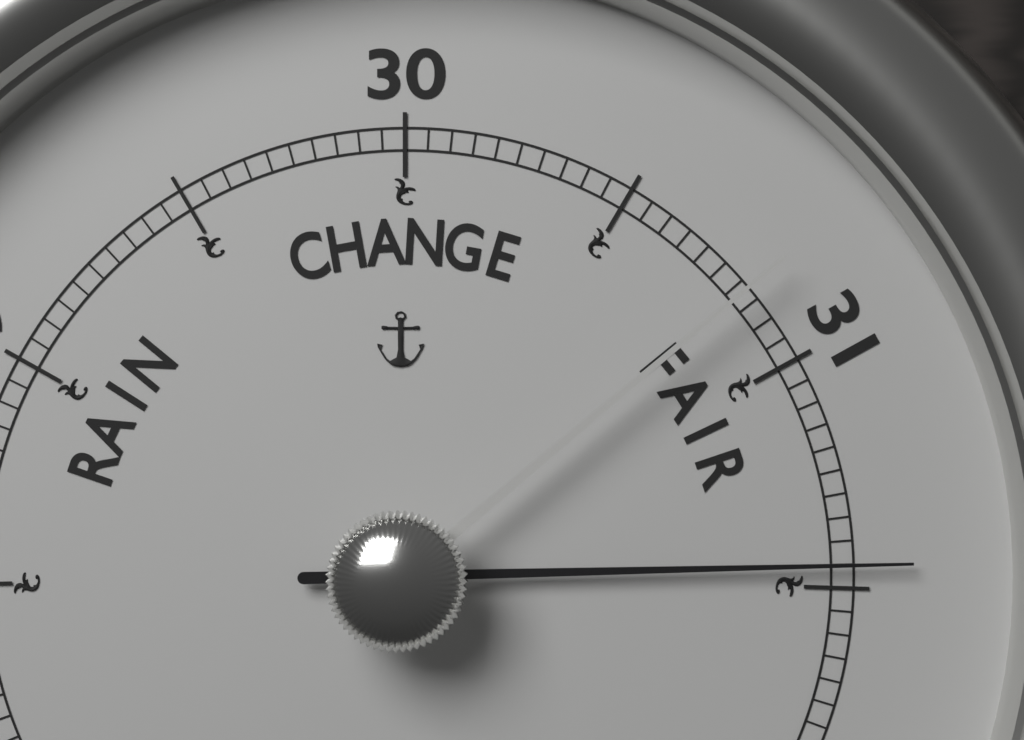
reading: 31.45 (no unit)
